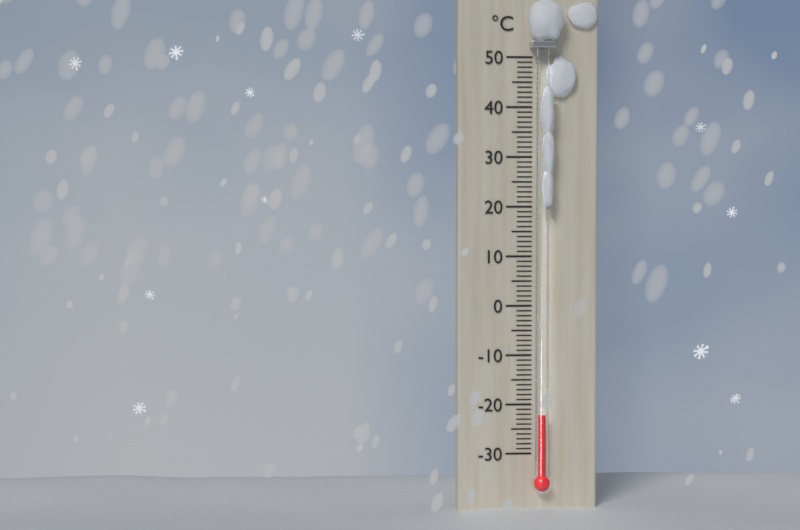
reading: -22 °C
